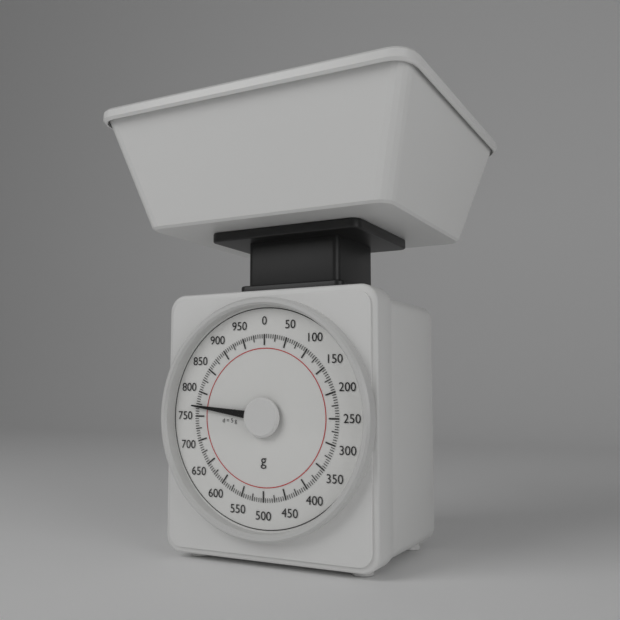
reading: 770 g
